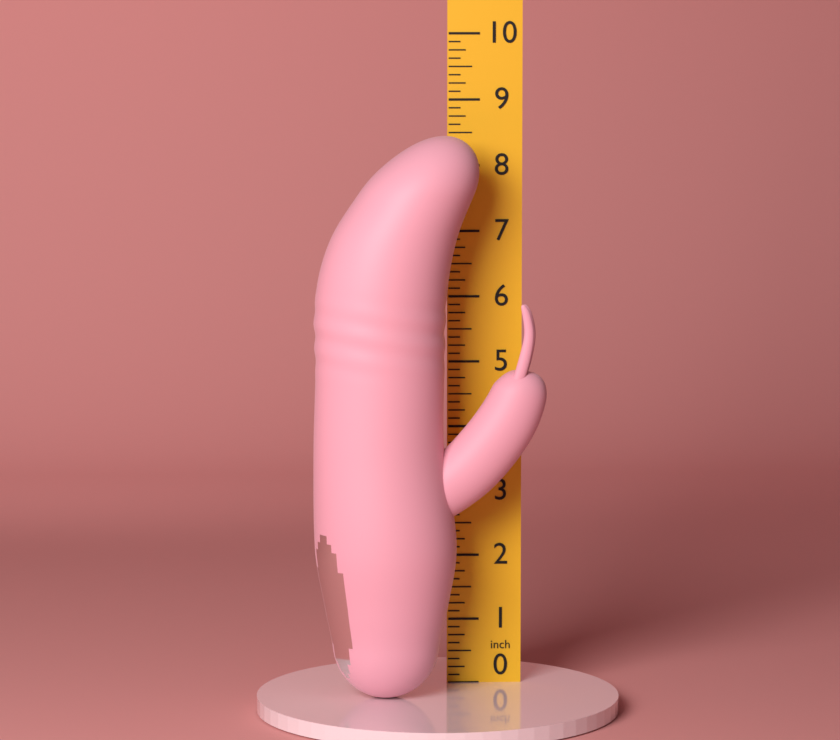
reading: 8.500 in
